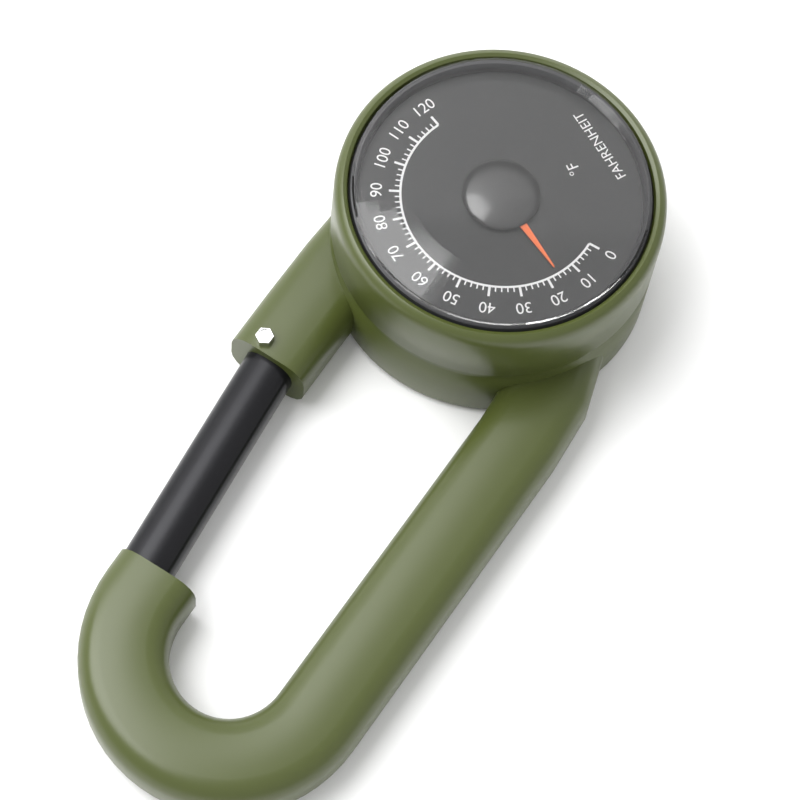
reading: 16 °F
